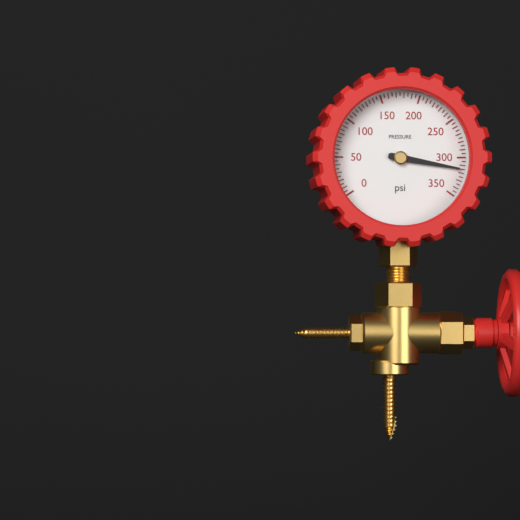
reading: 315 psi
